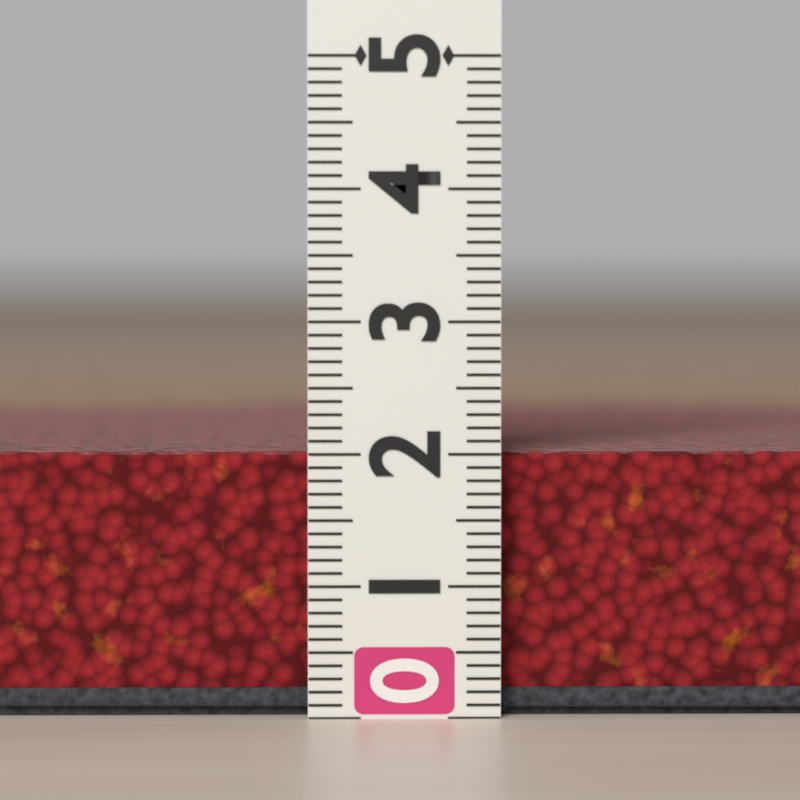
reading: 2.0 (no unit)
